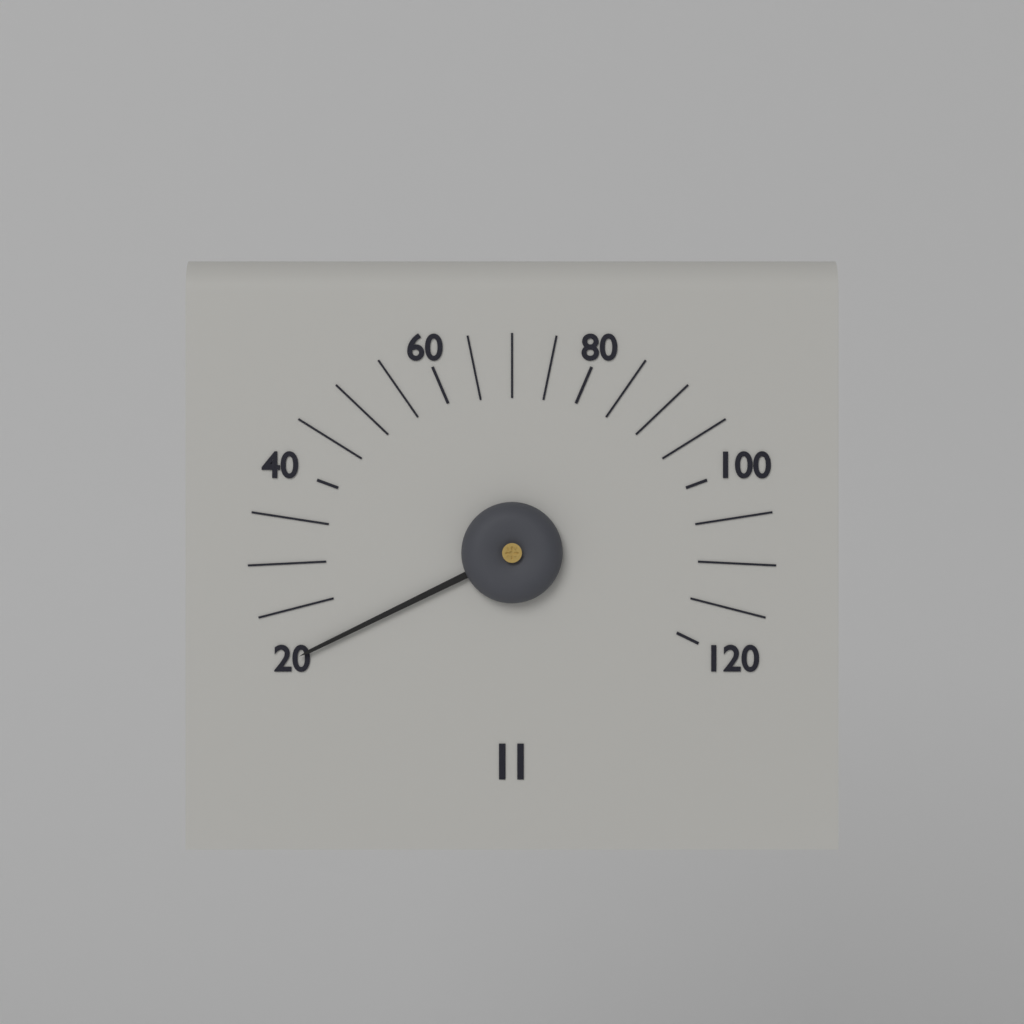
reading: 20 (no unit)
